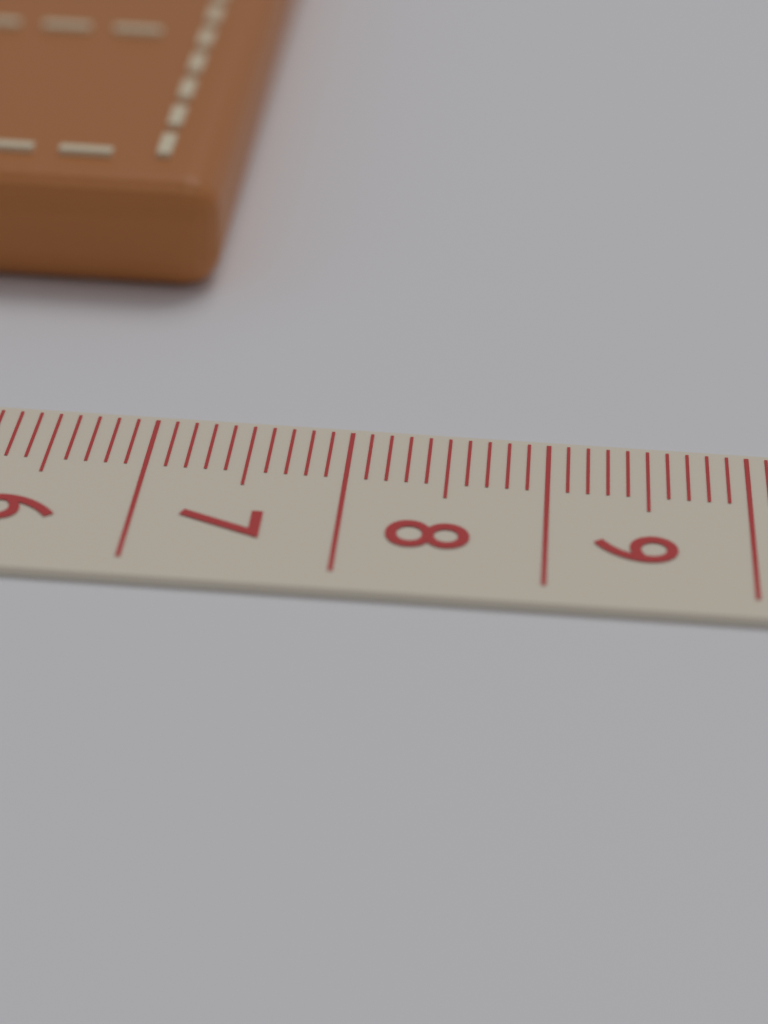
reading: 7.1 cm
